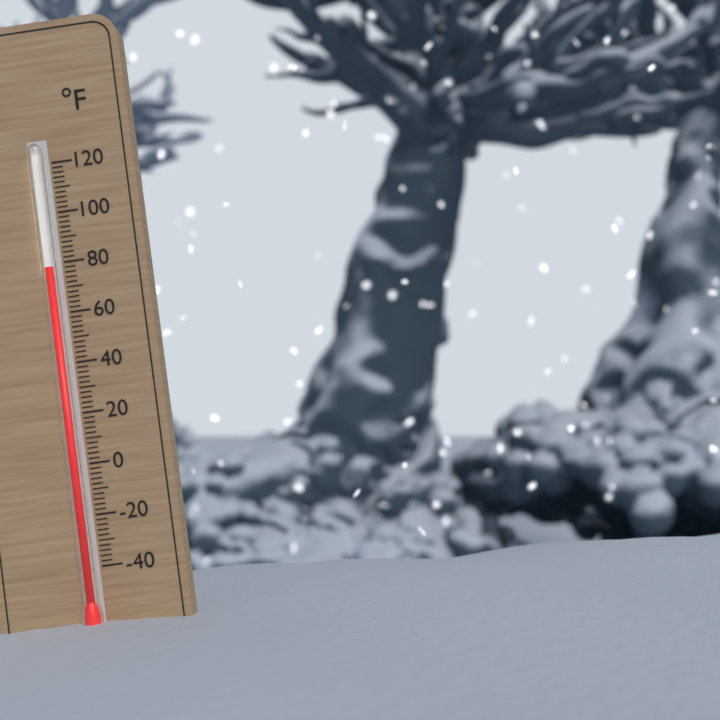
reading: 78 °F
